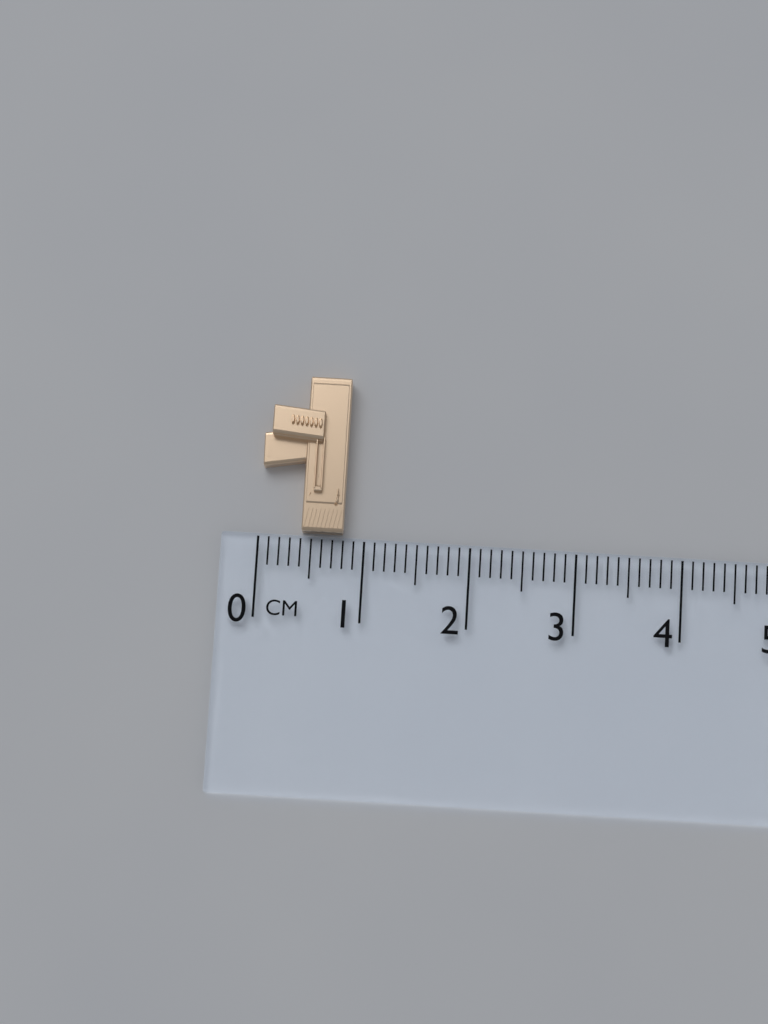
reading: 0.8 cm
